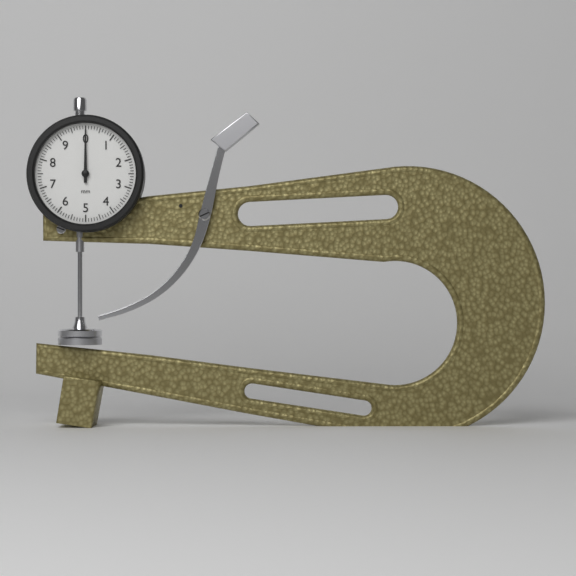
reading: 0.0 mm
